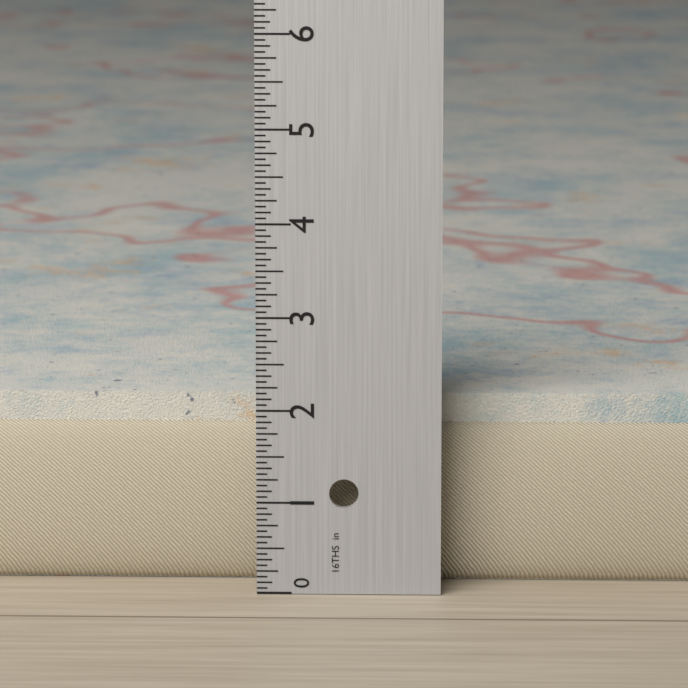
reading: 2.0625 in
